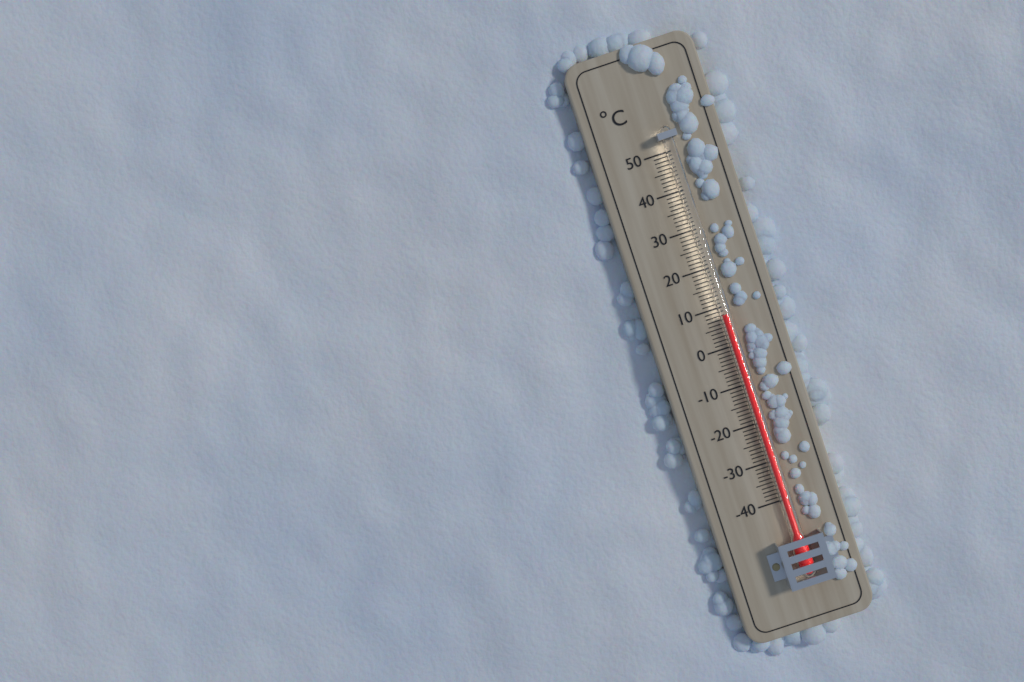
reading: 8 °C
